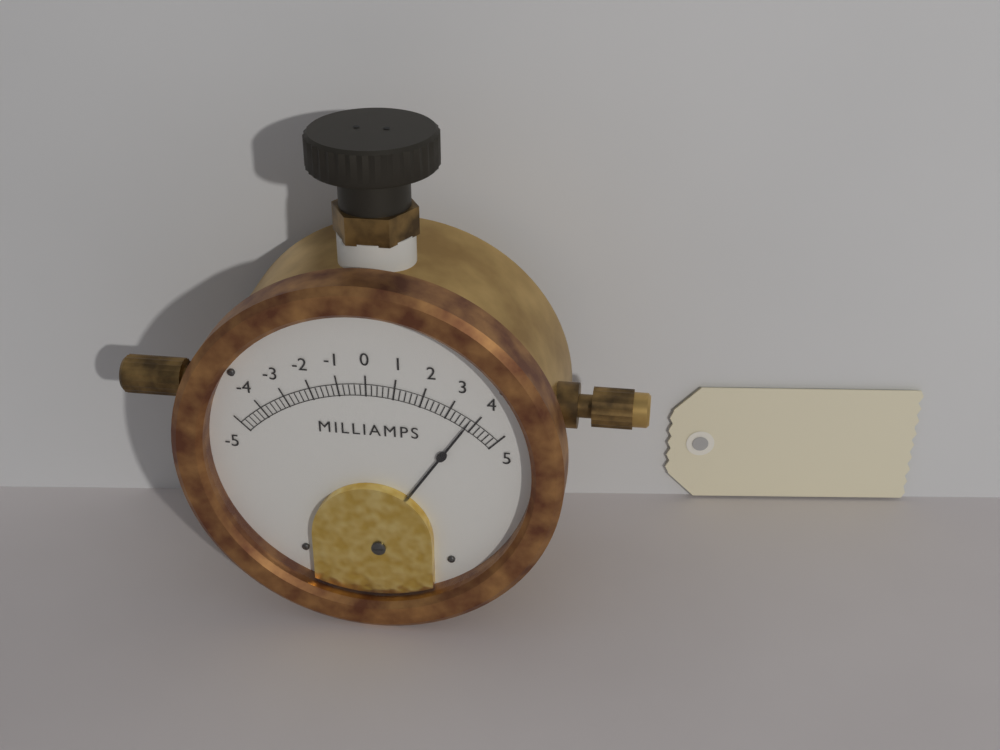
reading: 3.8 mA
